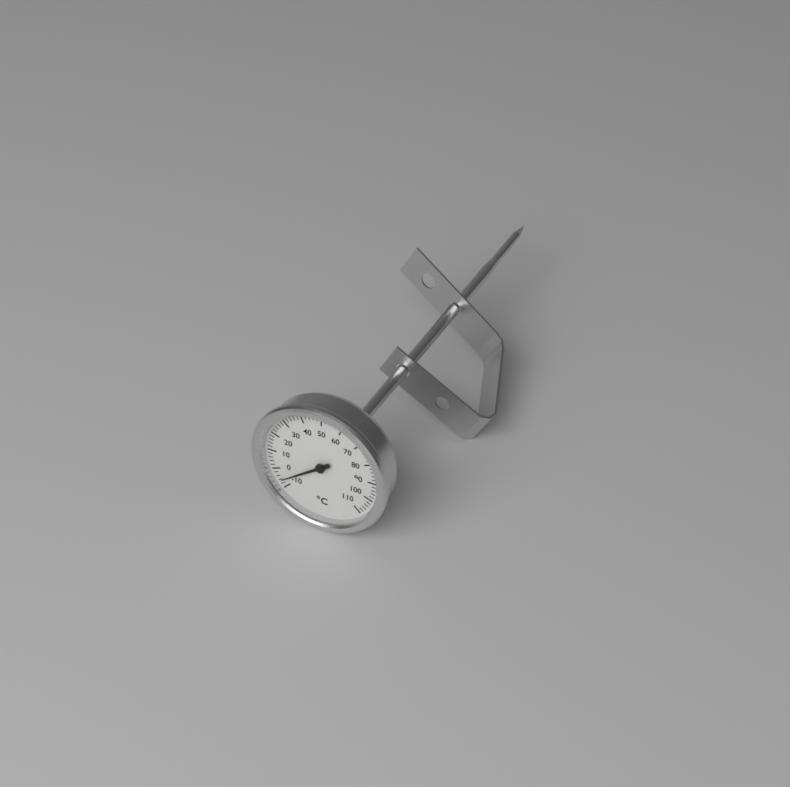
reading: -6 °C
